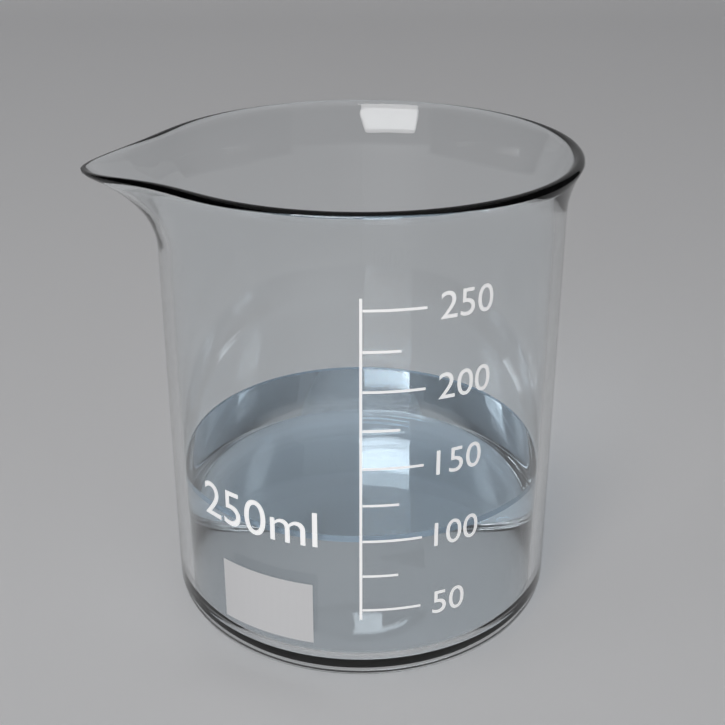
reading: 100 ml
